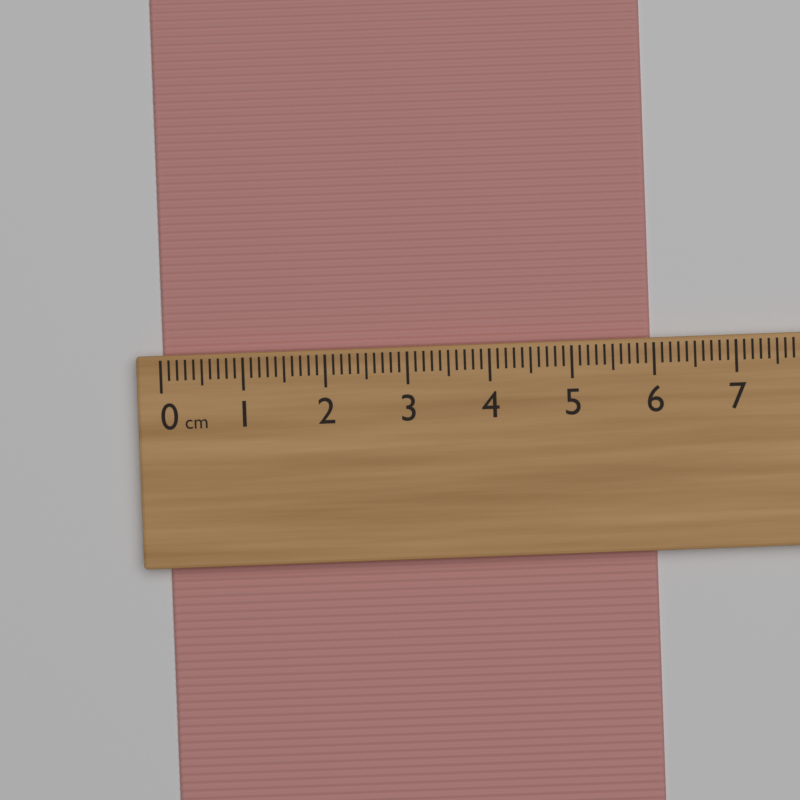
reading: 6.0 cm
